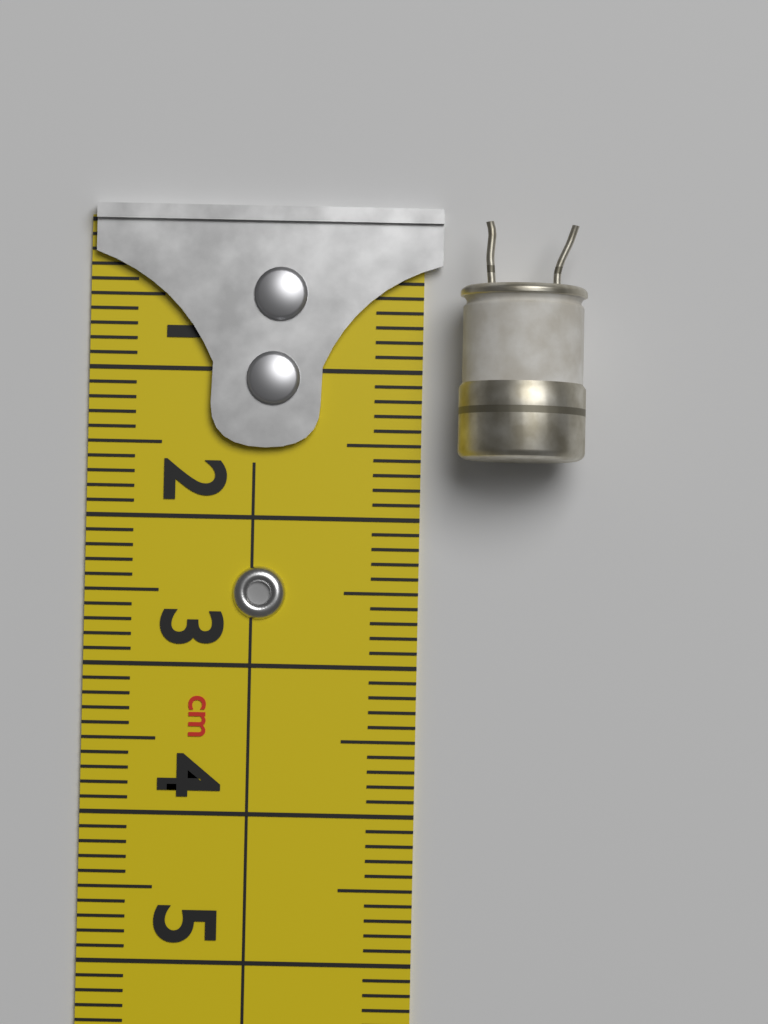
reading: 1.6 cm
